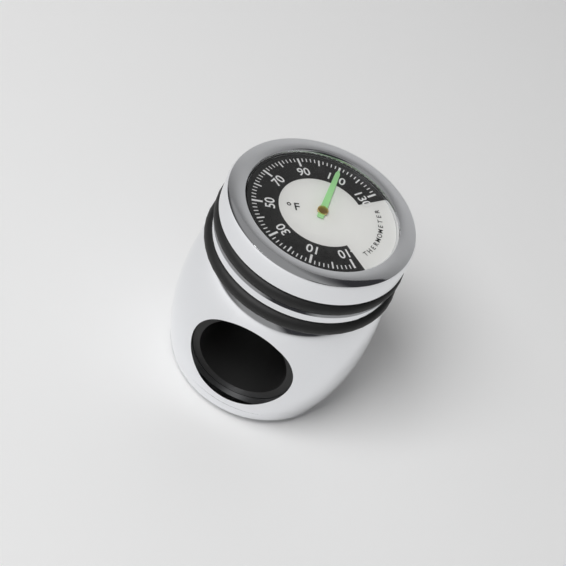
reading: 110 °F
